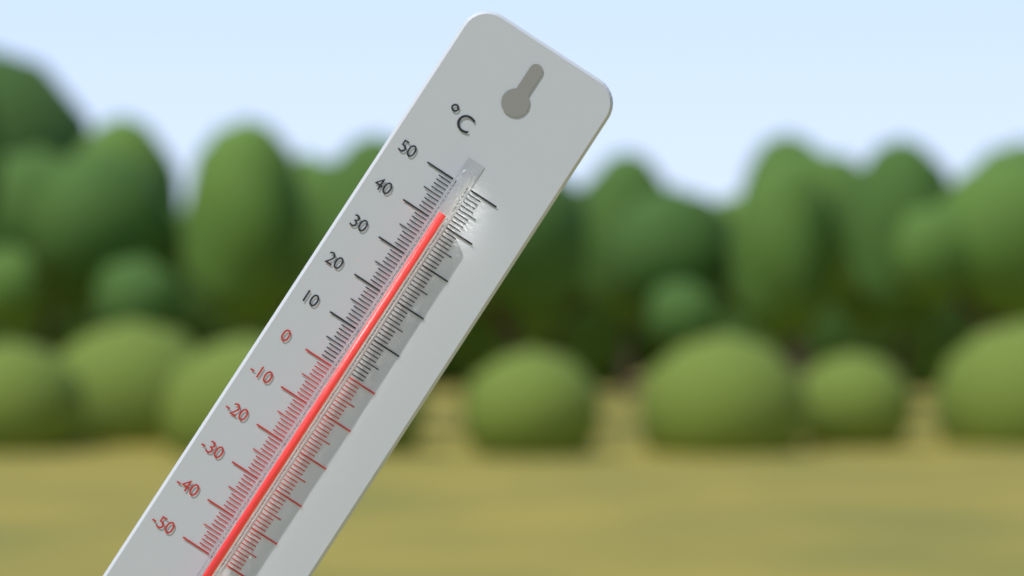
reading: 42 °C
